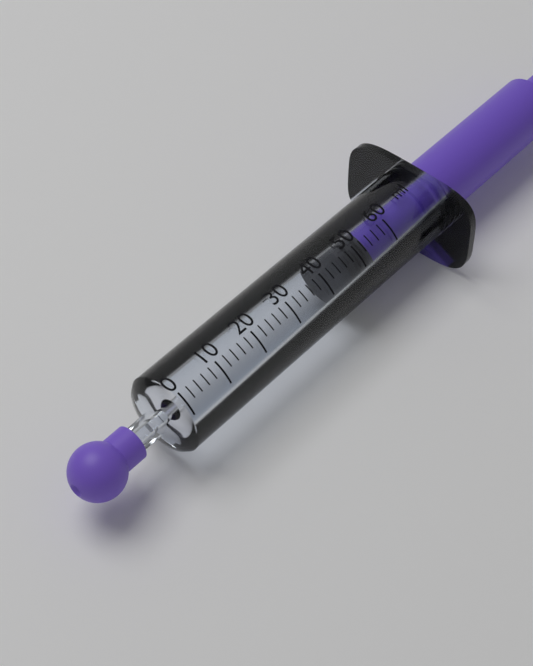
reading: 46 ml
